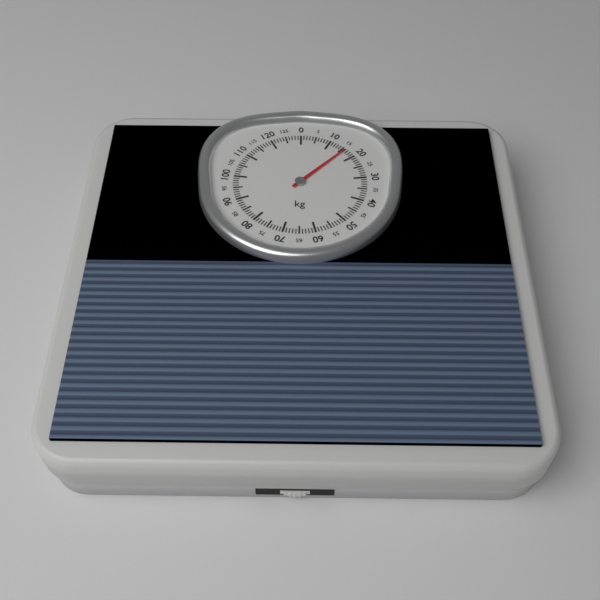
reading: 16 kg
